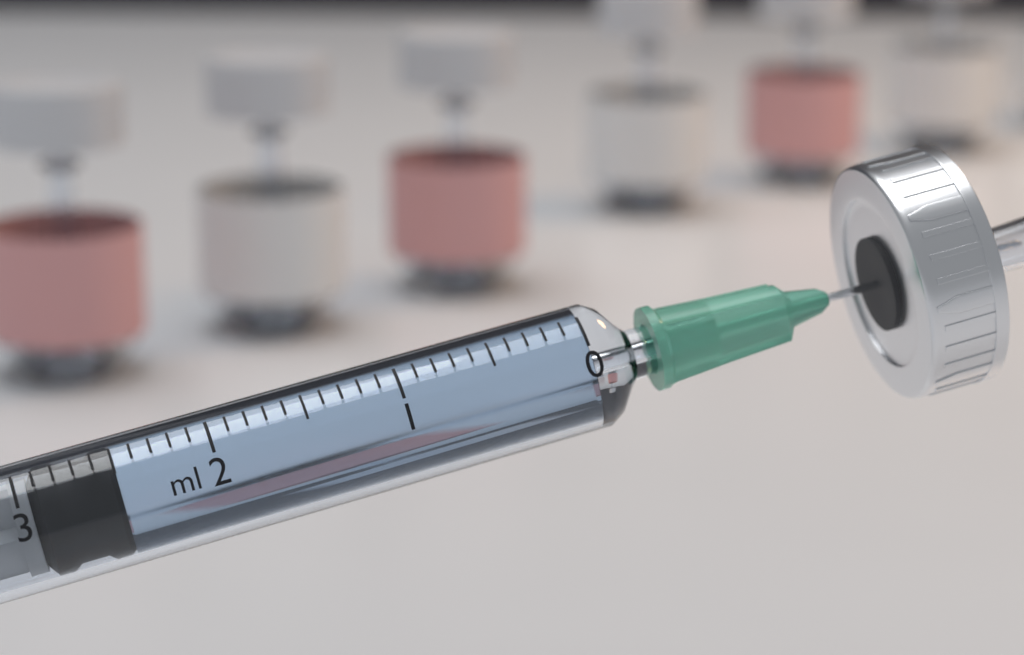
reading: 2.5 ml
